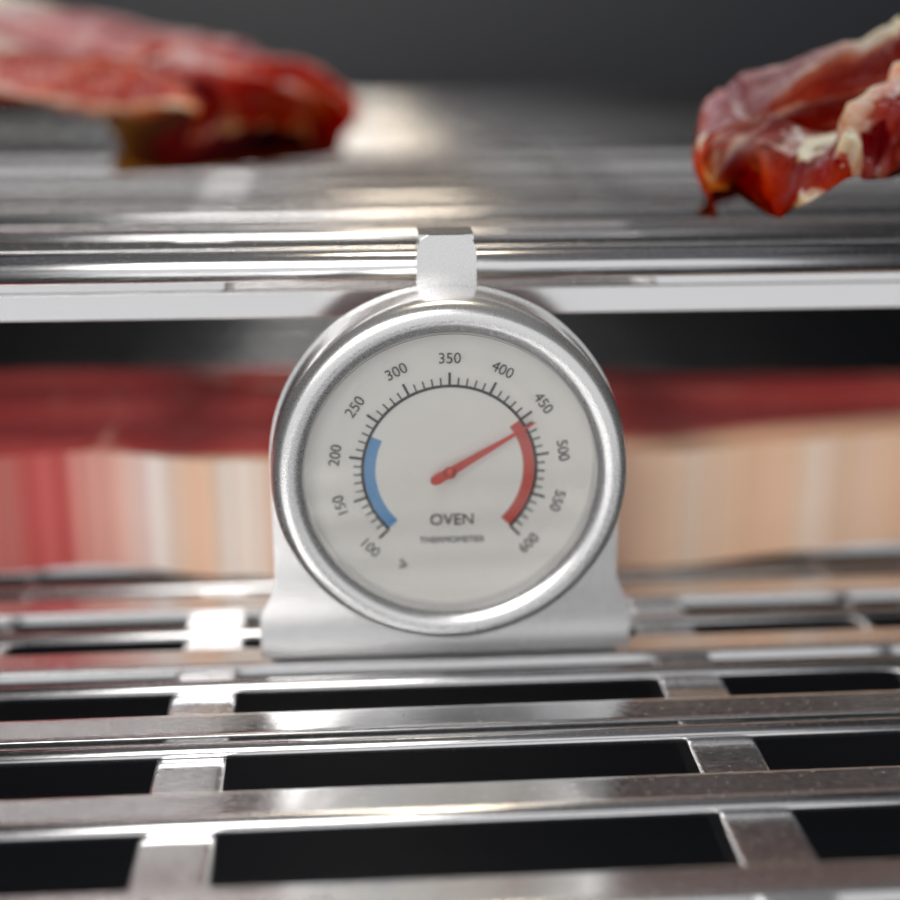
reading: 460 °F
